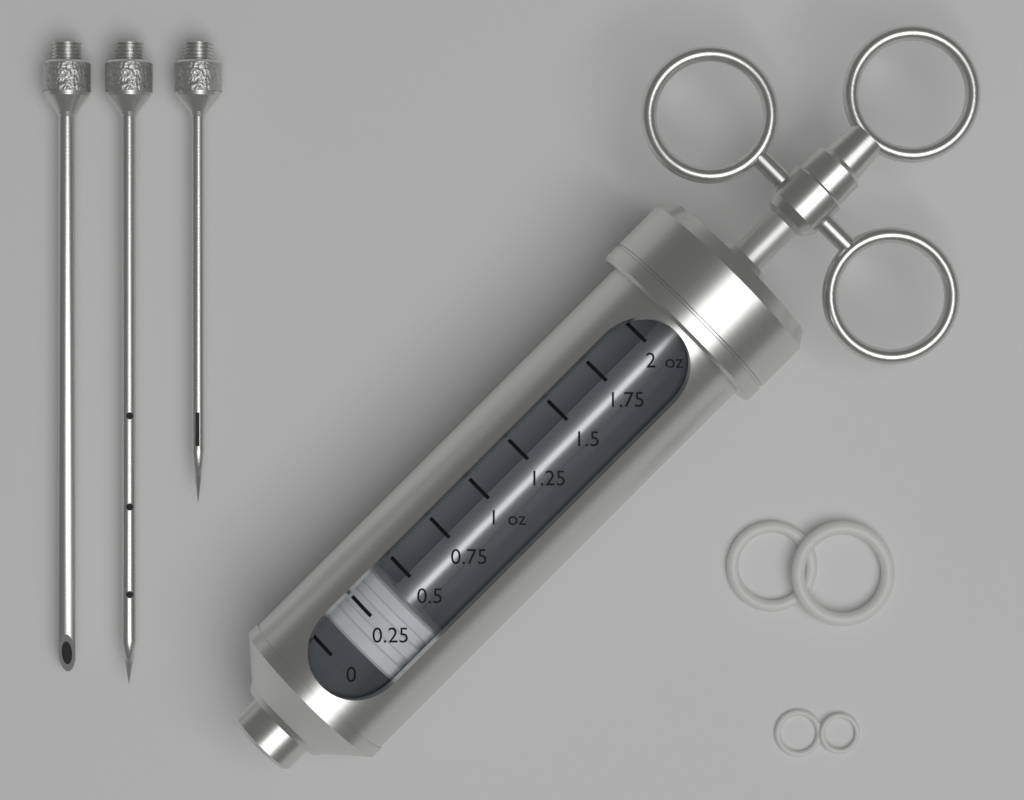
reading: 0.10 oz
